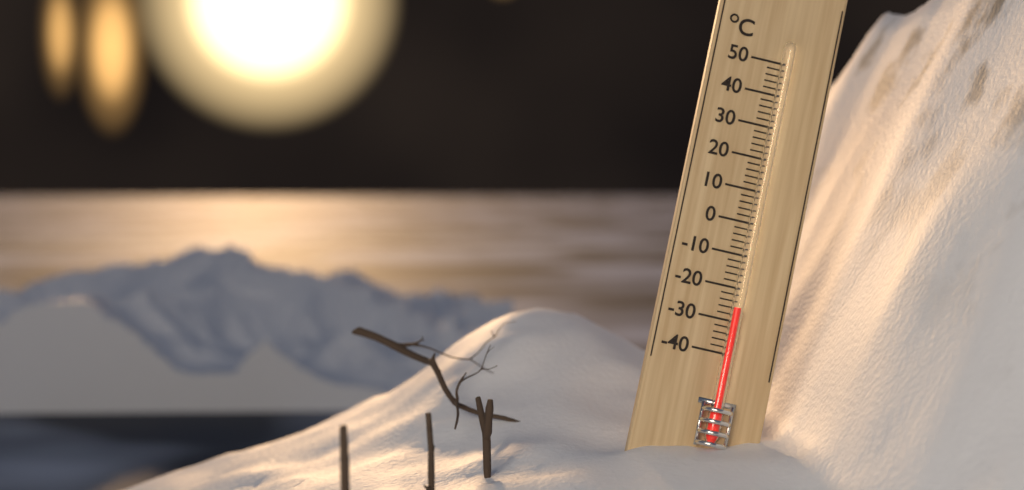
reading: -26 °C
